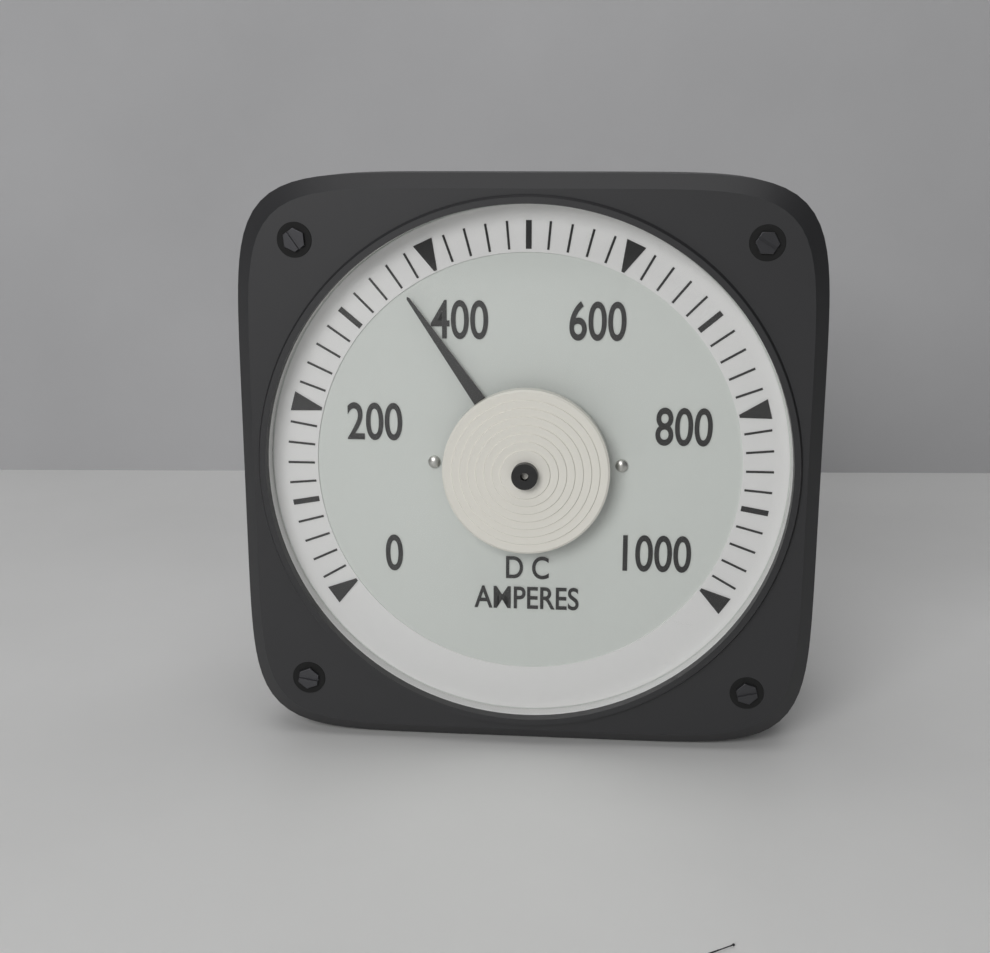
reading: 360 A
